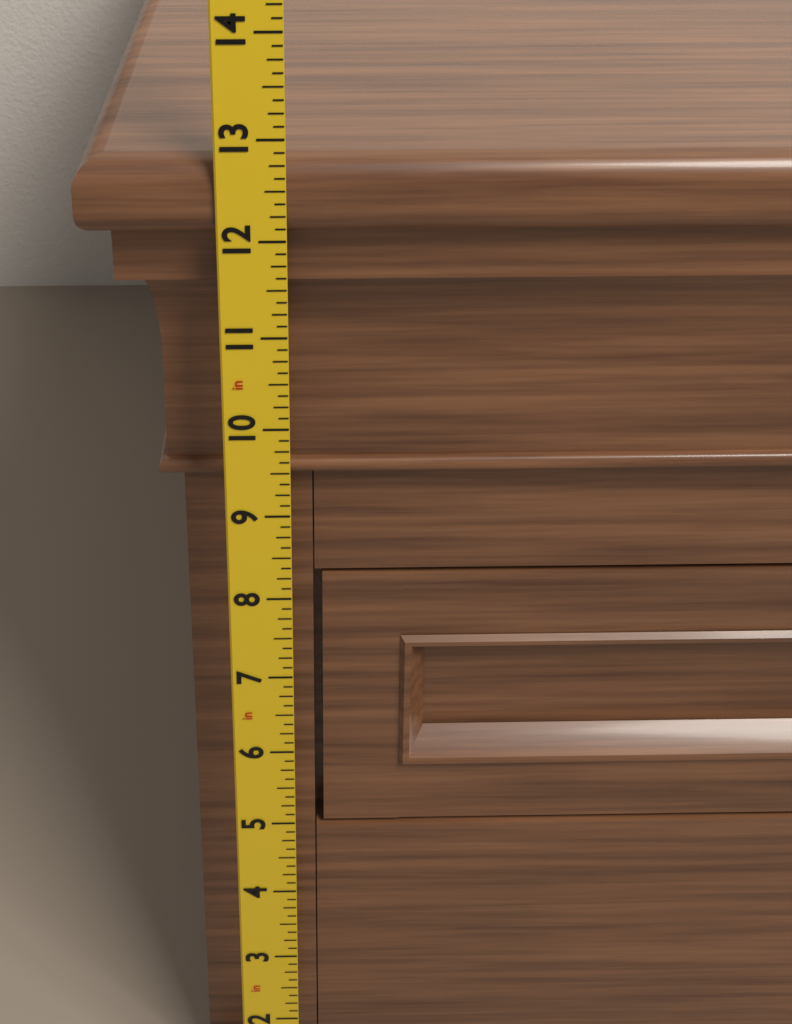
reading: 12.750 in
